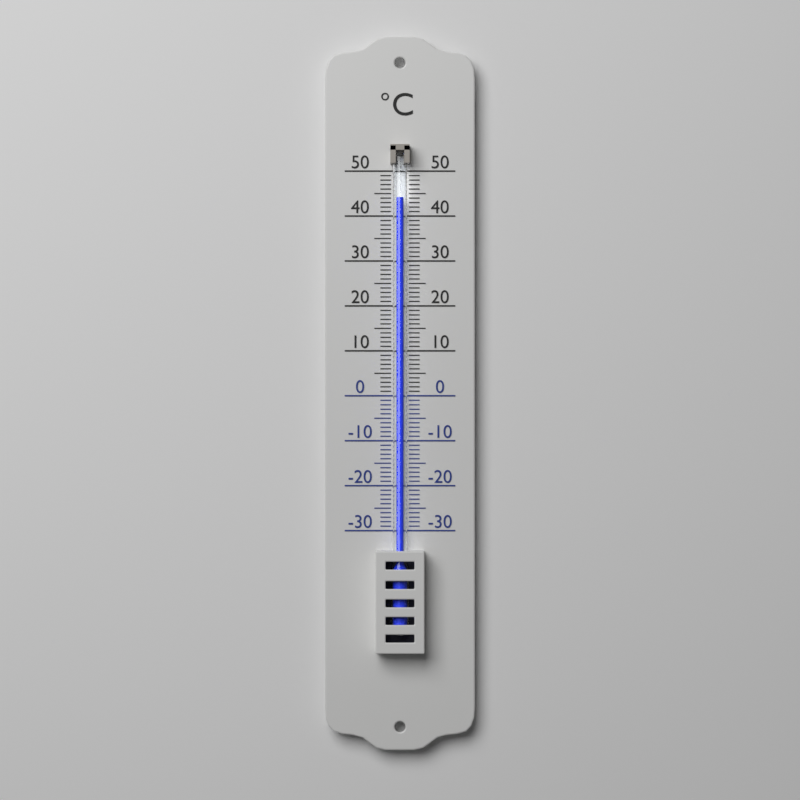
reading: 44 °C
